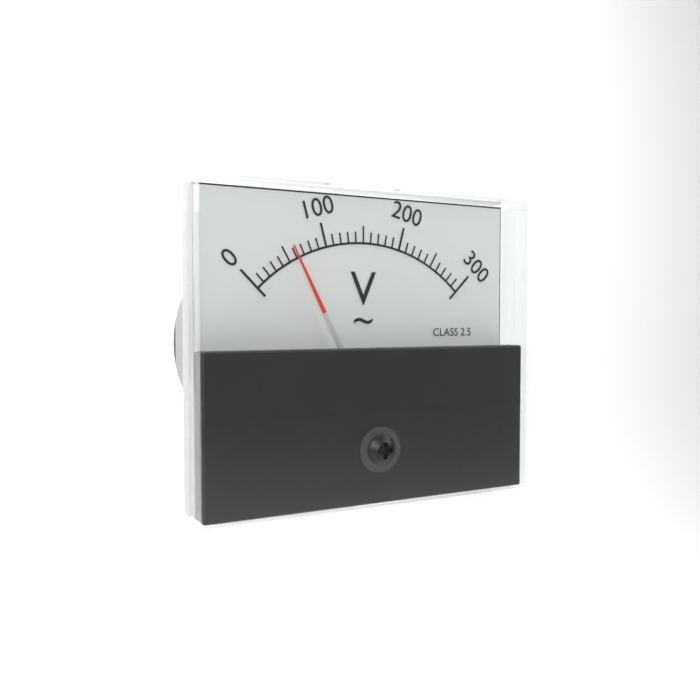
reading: 60 V
